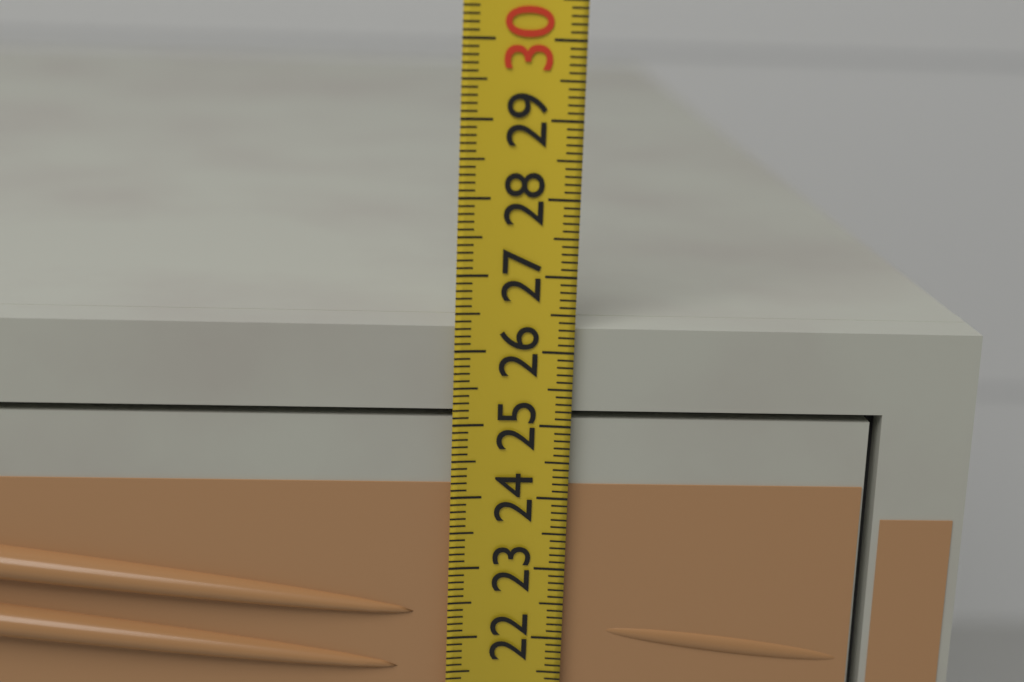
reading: 26.3 (no unit)
